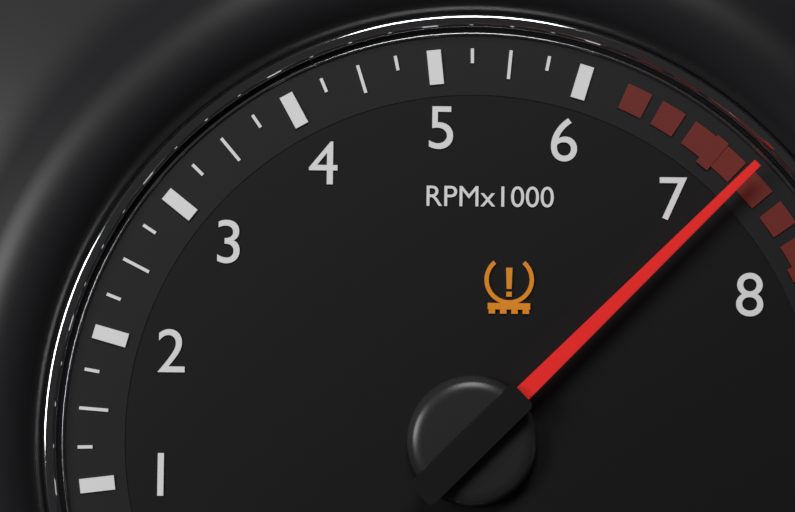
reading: 7.25 RPM x1000
